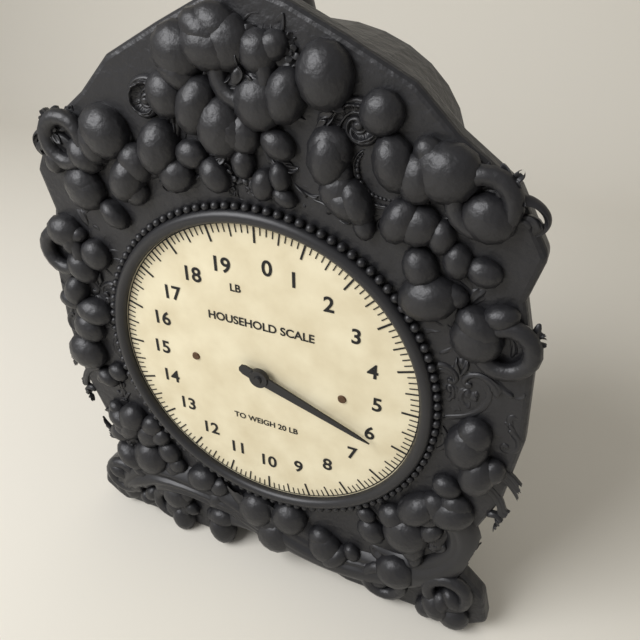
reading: 6.125 lb
